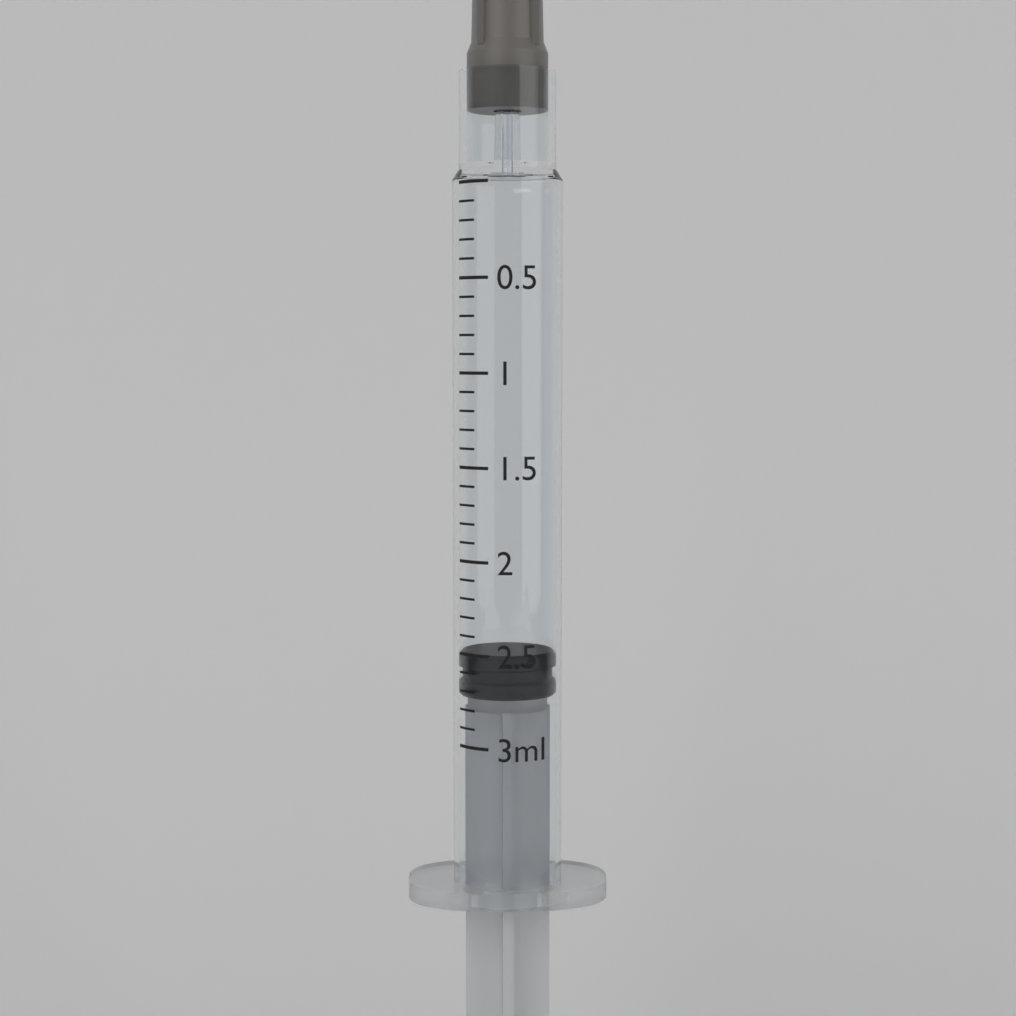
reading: 2.5 ml
